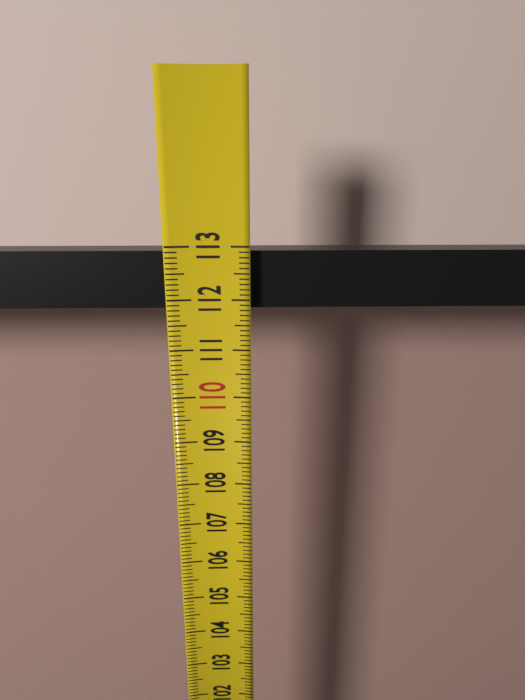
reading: 112.9 (no unit)
